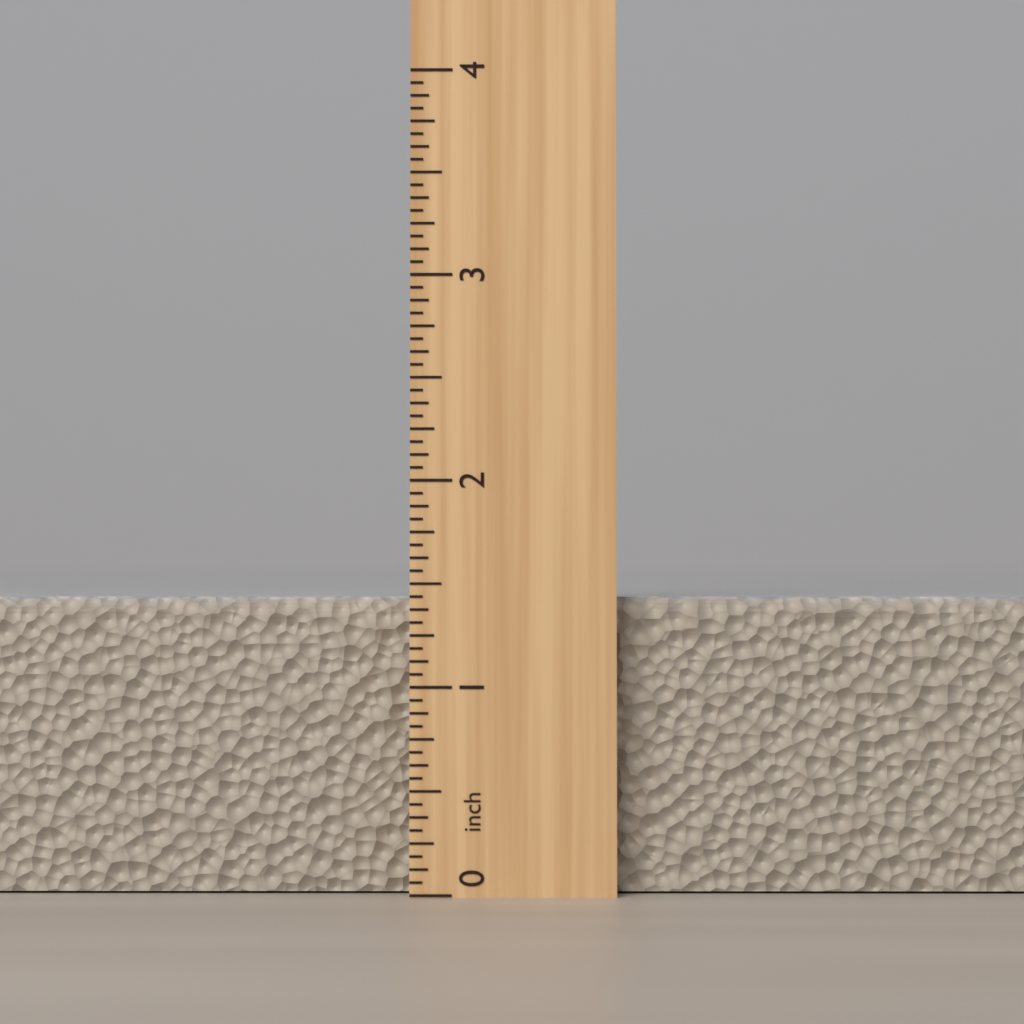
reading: 1.4375 inch
